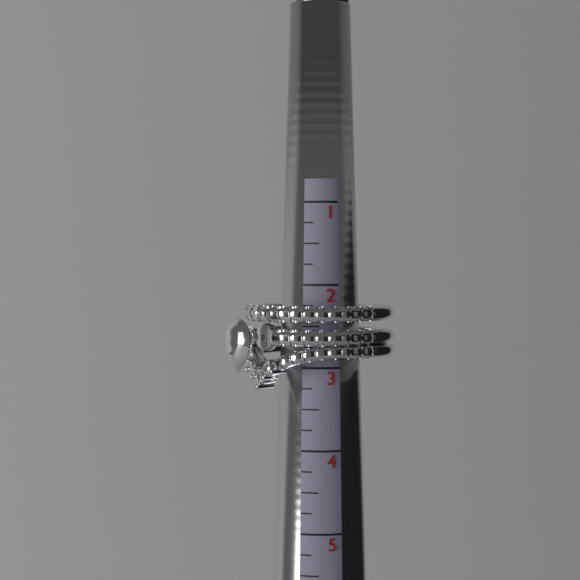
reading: 3.25 (no unit)
